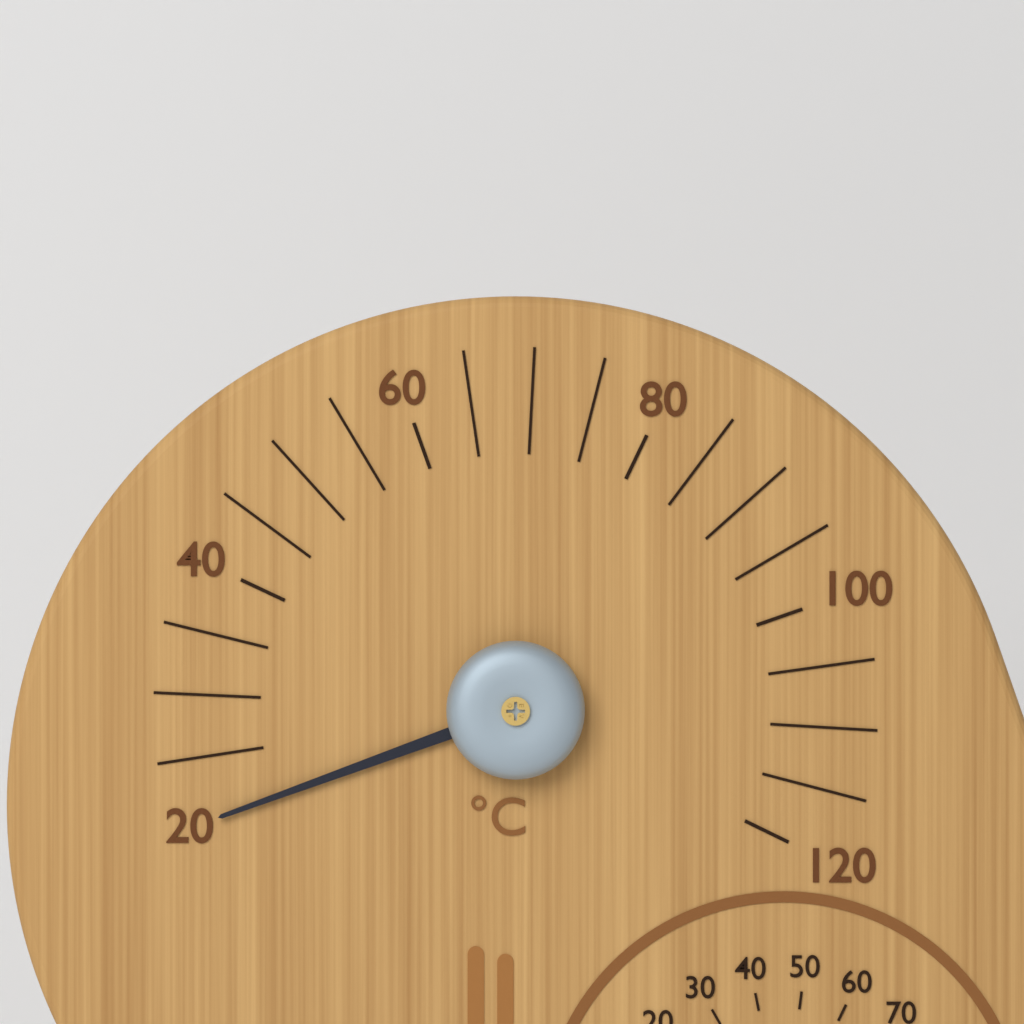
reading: 20 °C
